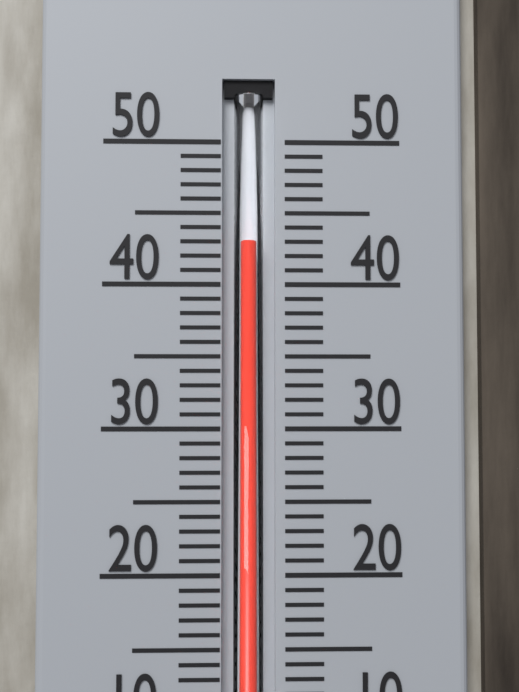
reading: 43 °C
